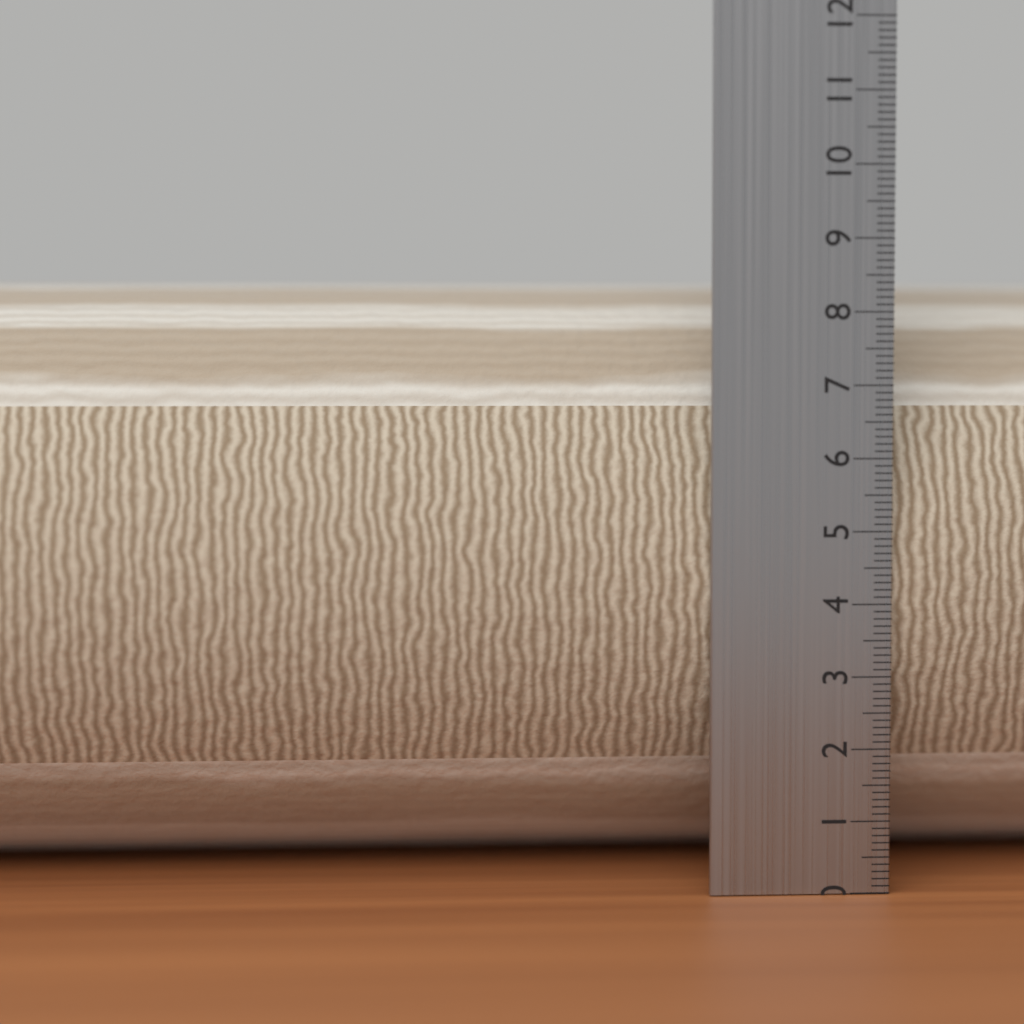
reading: 8.5 cm
